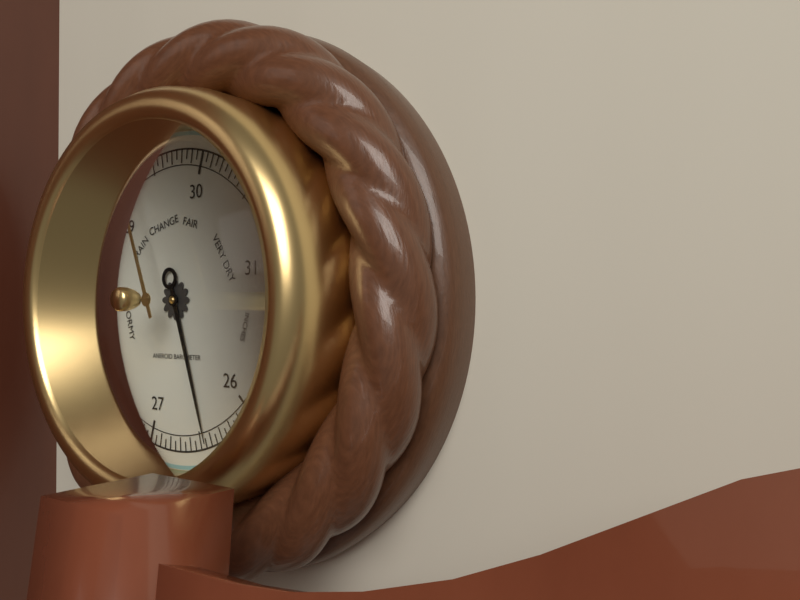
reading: 26.45 inHg
